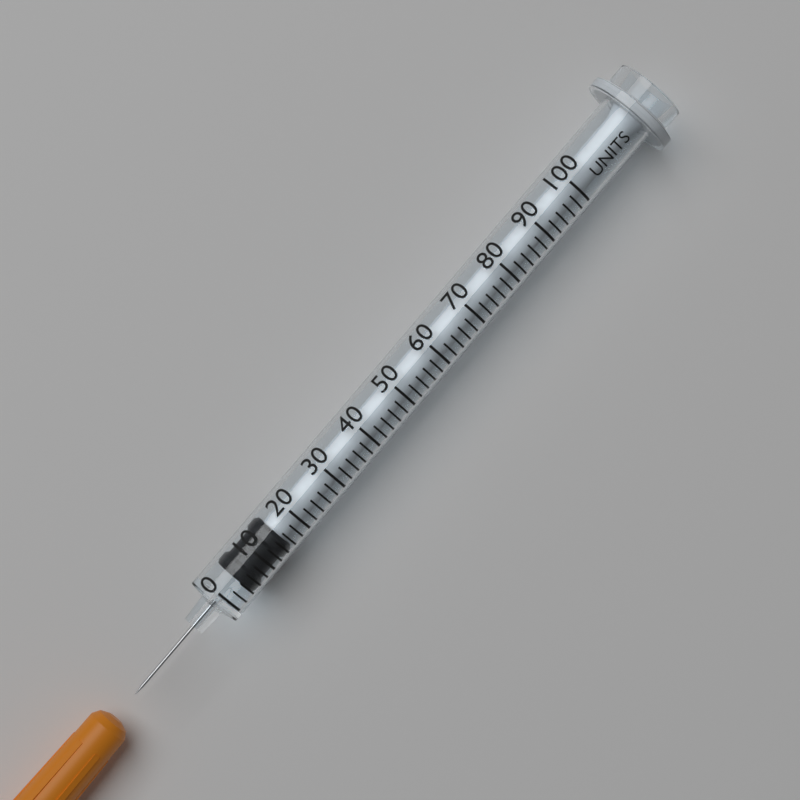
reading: 4 units
